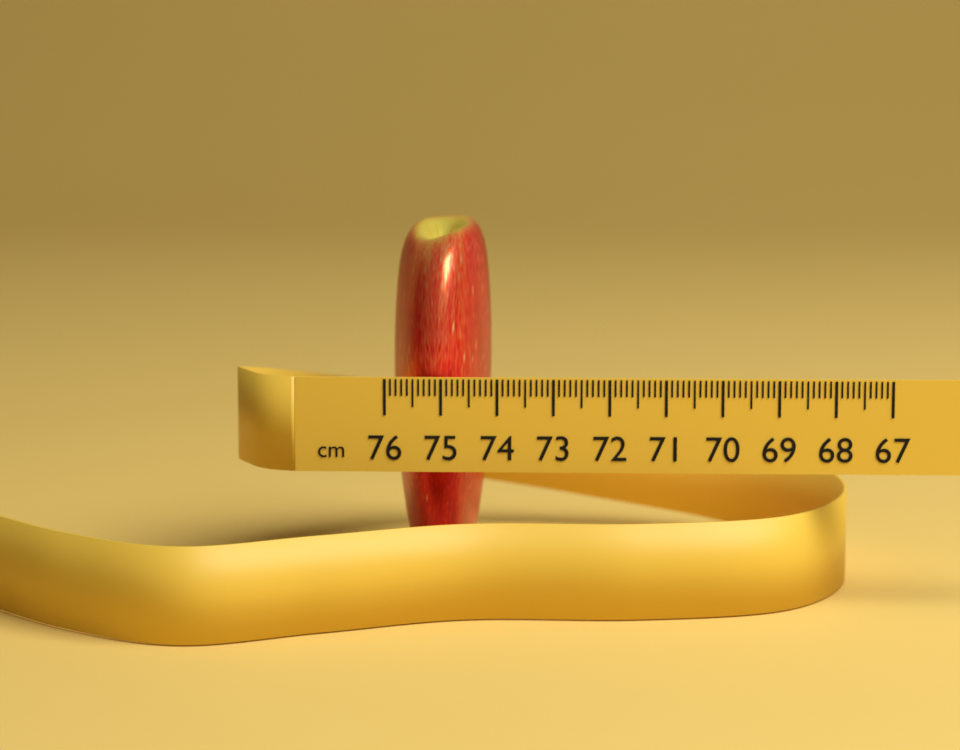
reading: 74.2 cm
